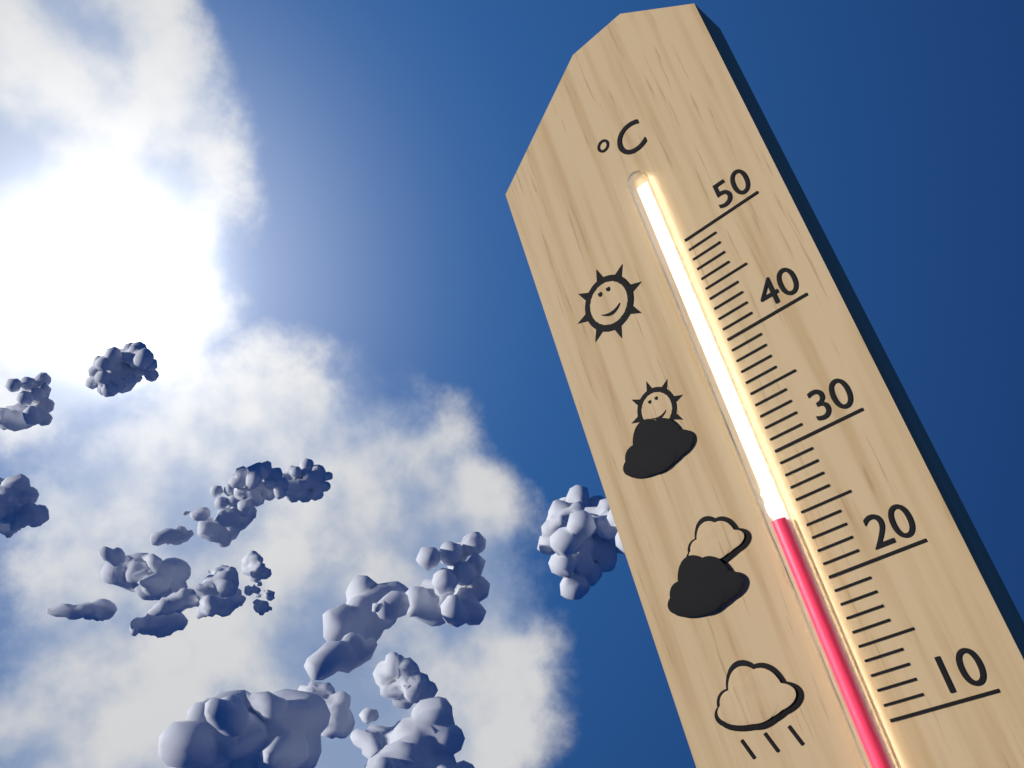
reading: 25 °C
